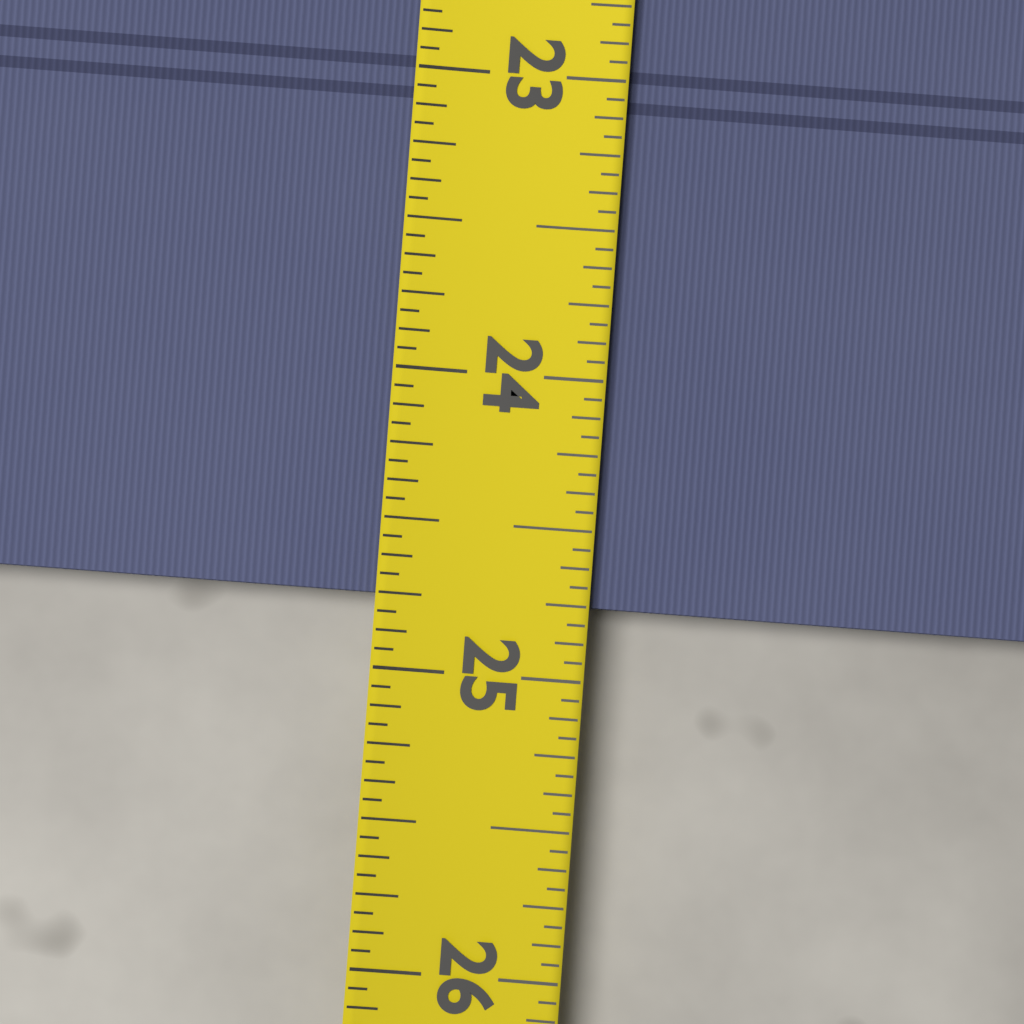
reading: 24.7500 (no unit)
